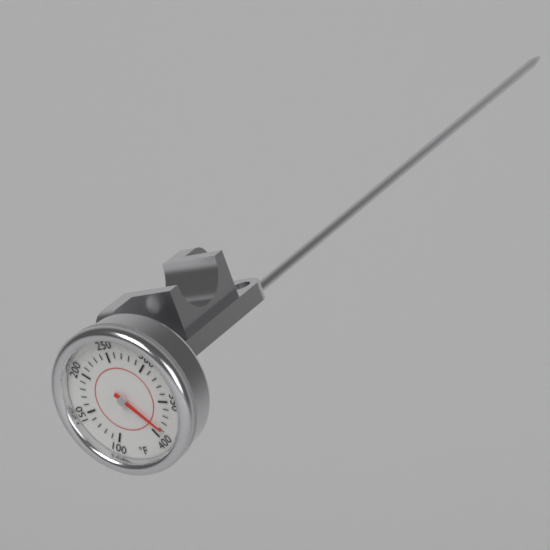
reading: 390 °F
